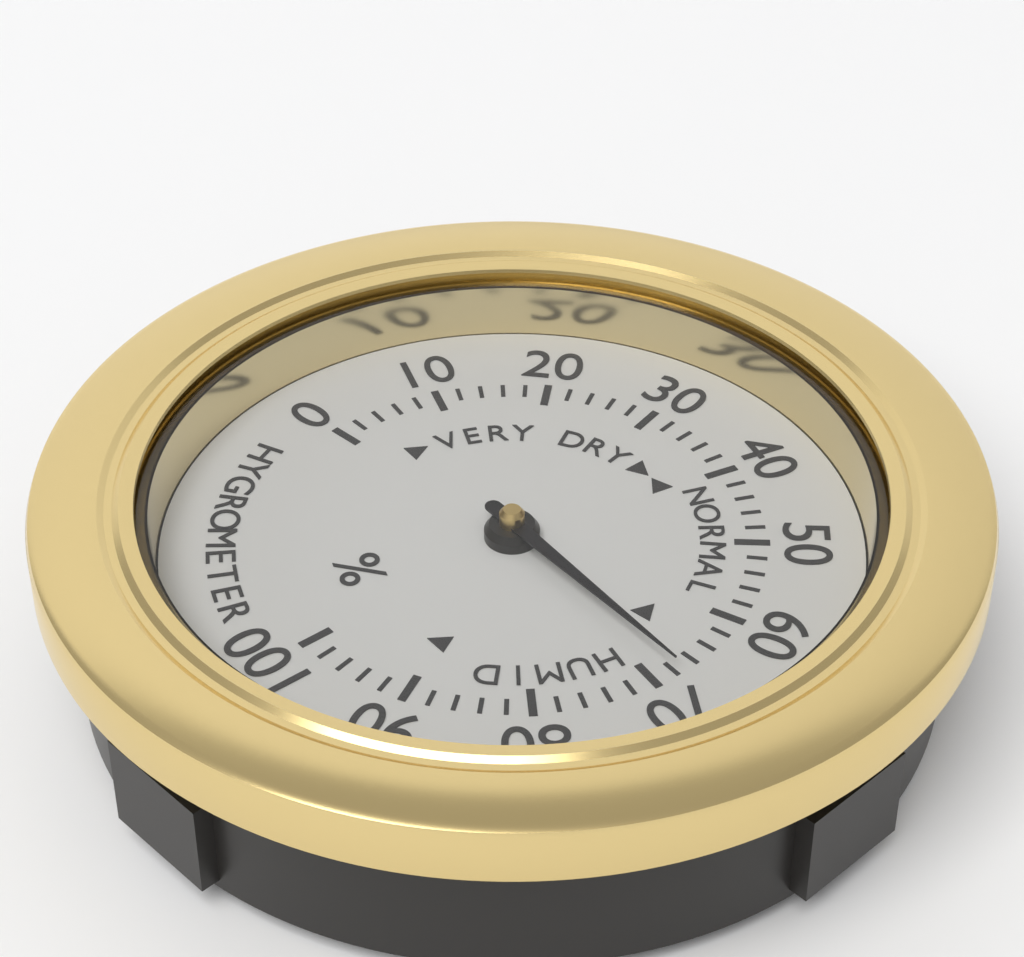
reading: 68 %
